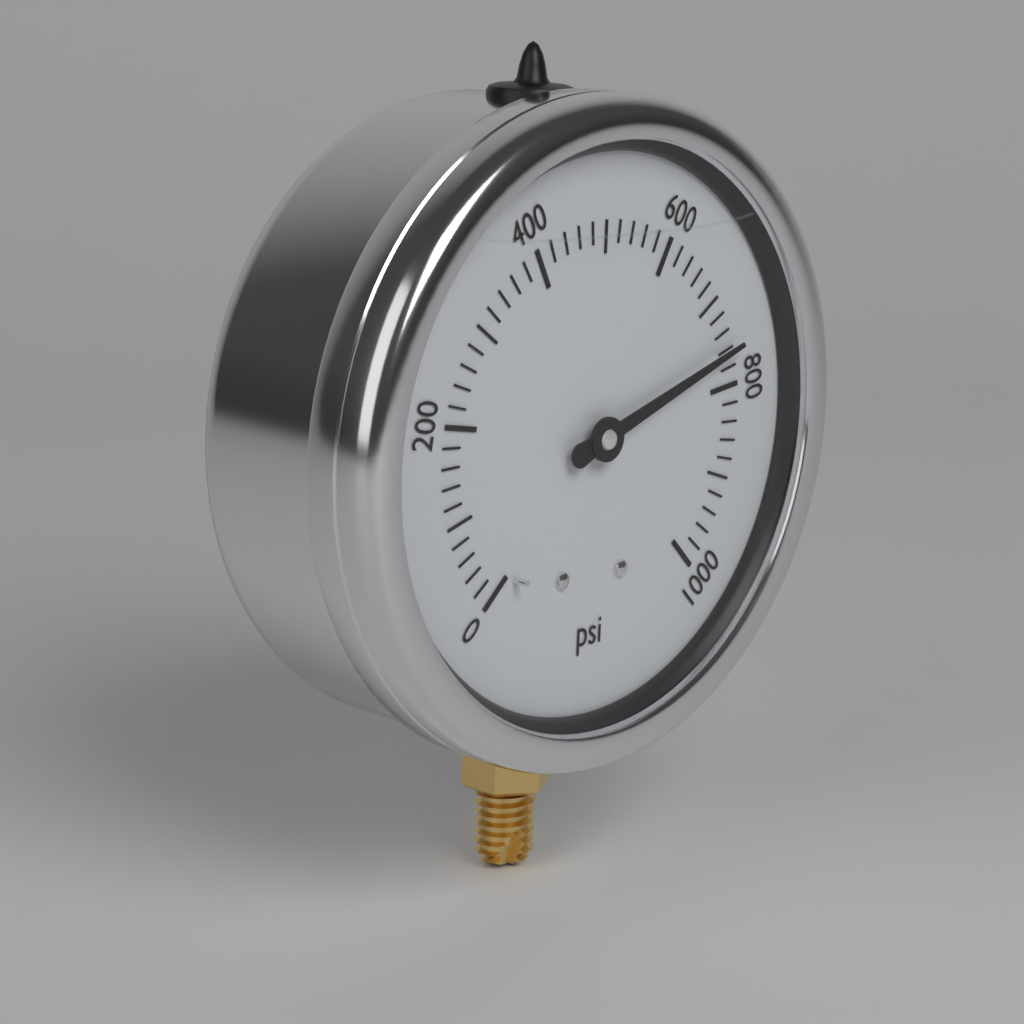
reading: 760 psi
